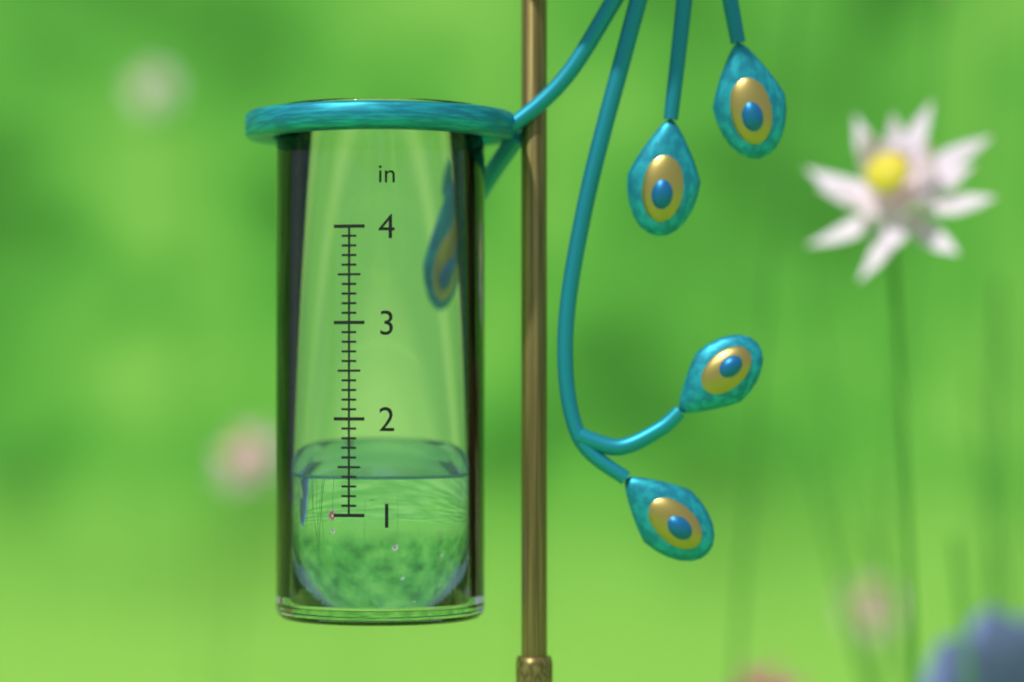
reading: 1.4 in
